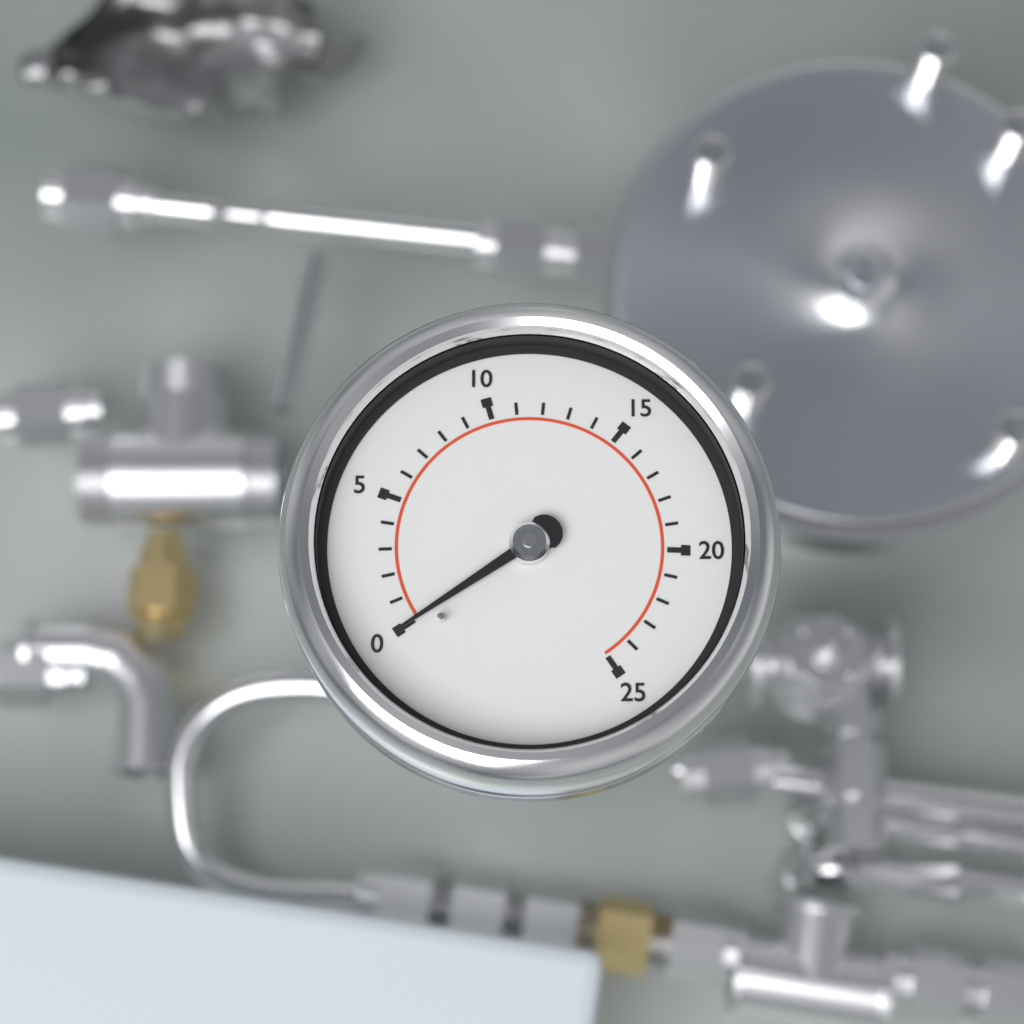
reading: 0 (no unit)
